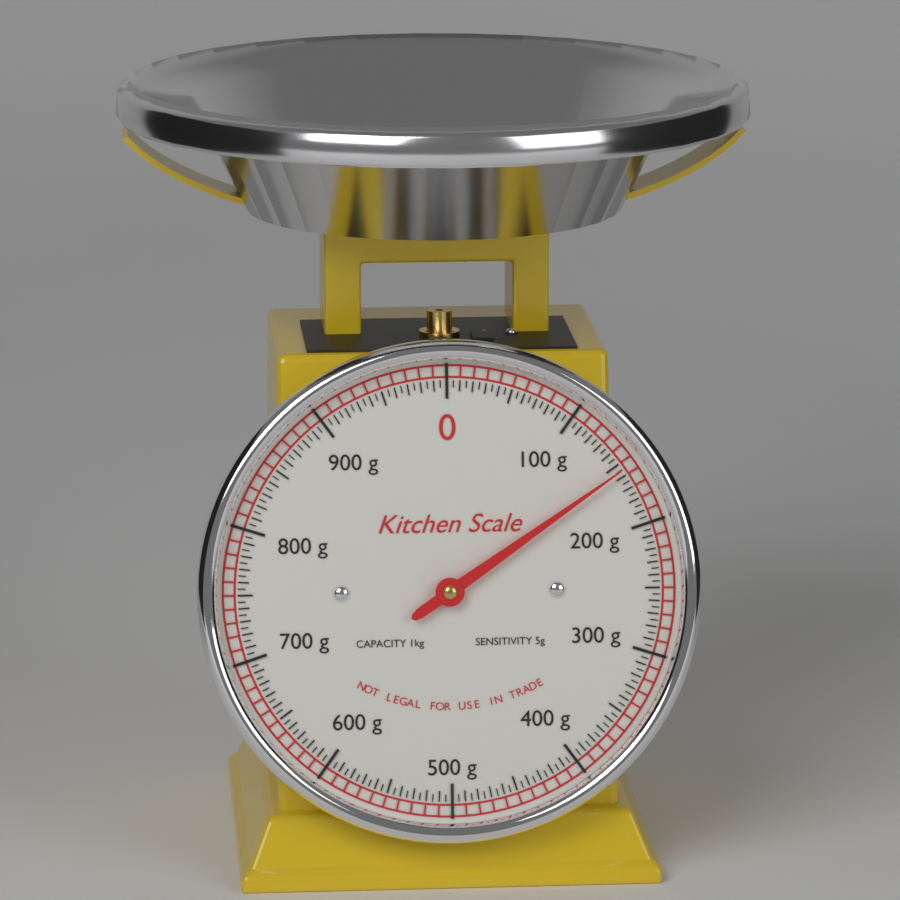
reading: 155 g
